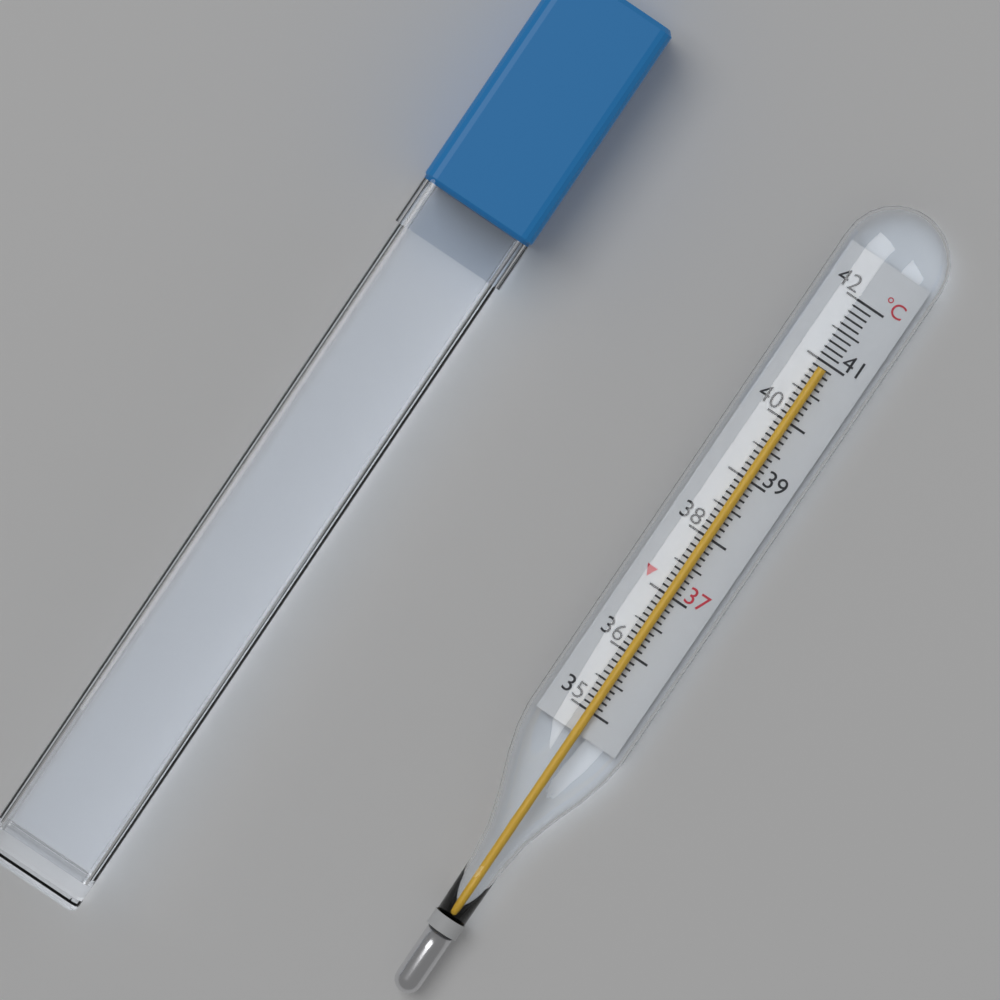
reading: 40.9 °C
